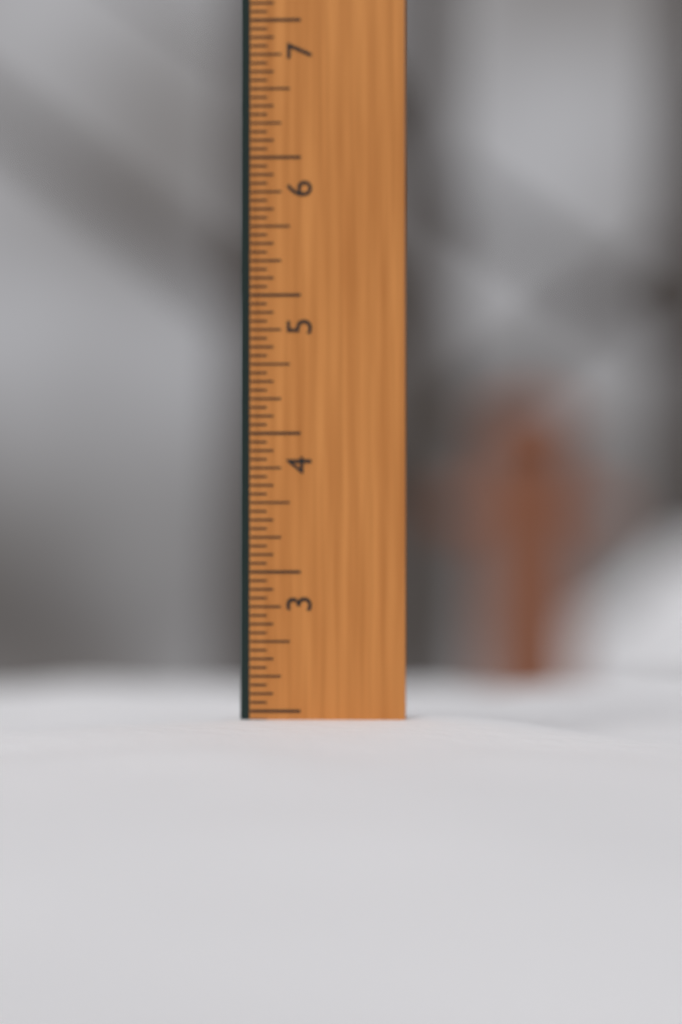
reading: 1.9375 in
